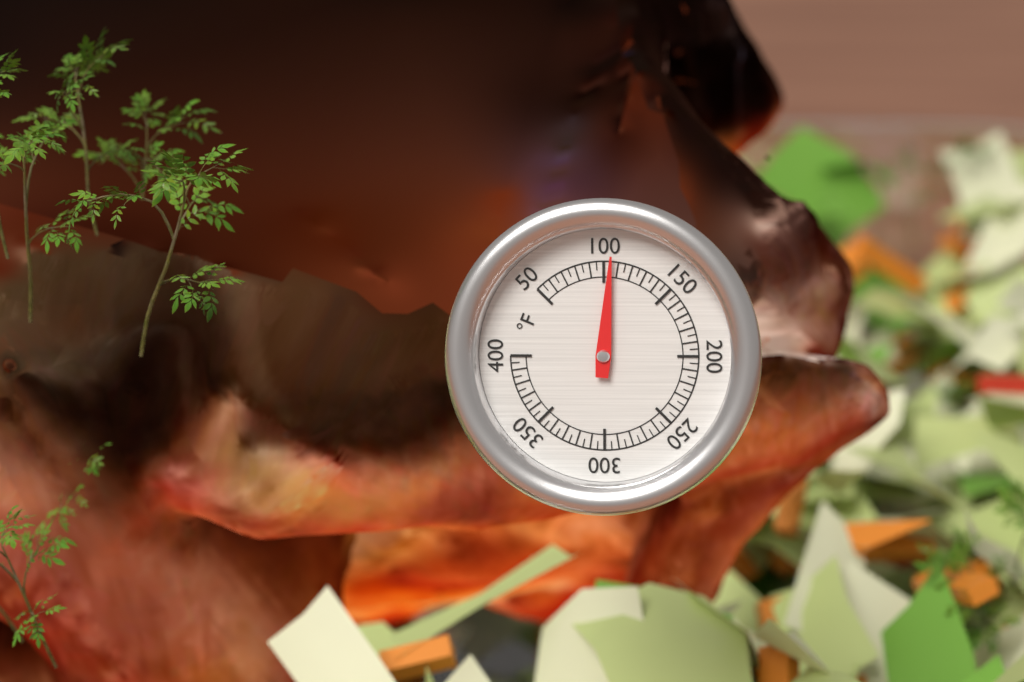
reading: 105 °F
